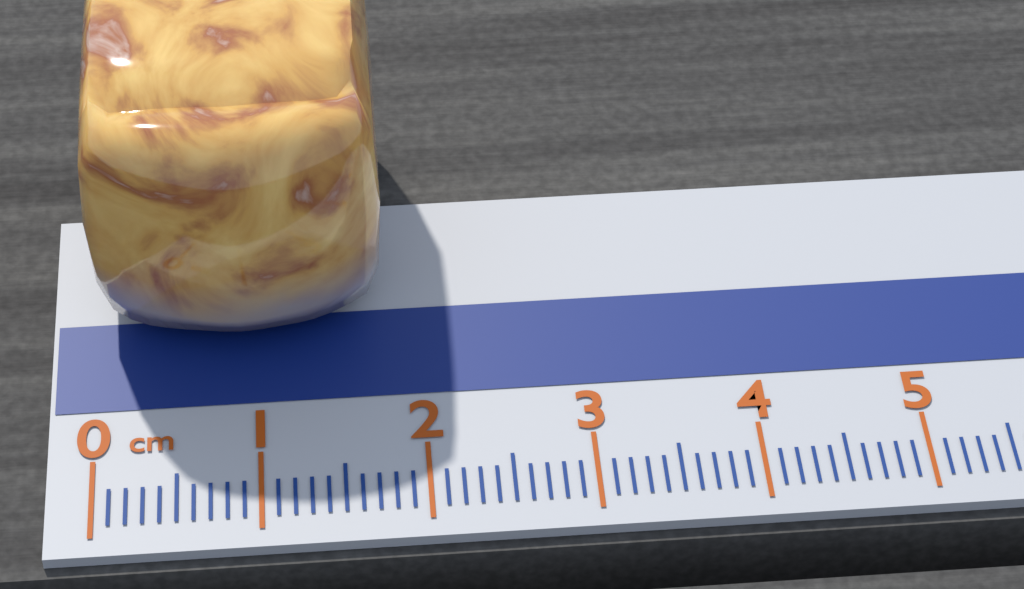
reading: 1.8 cm
